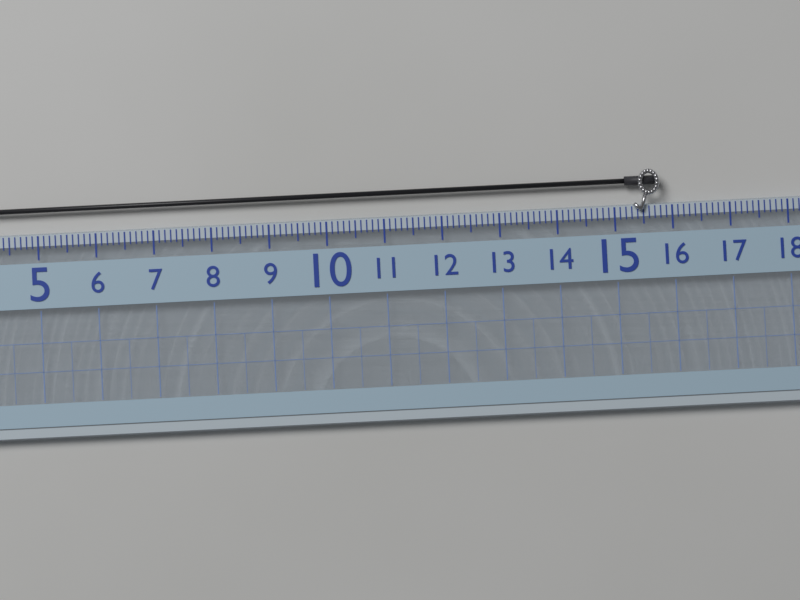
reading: 15.8 (no unit)
